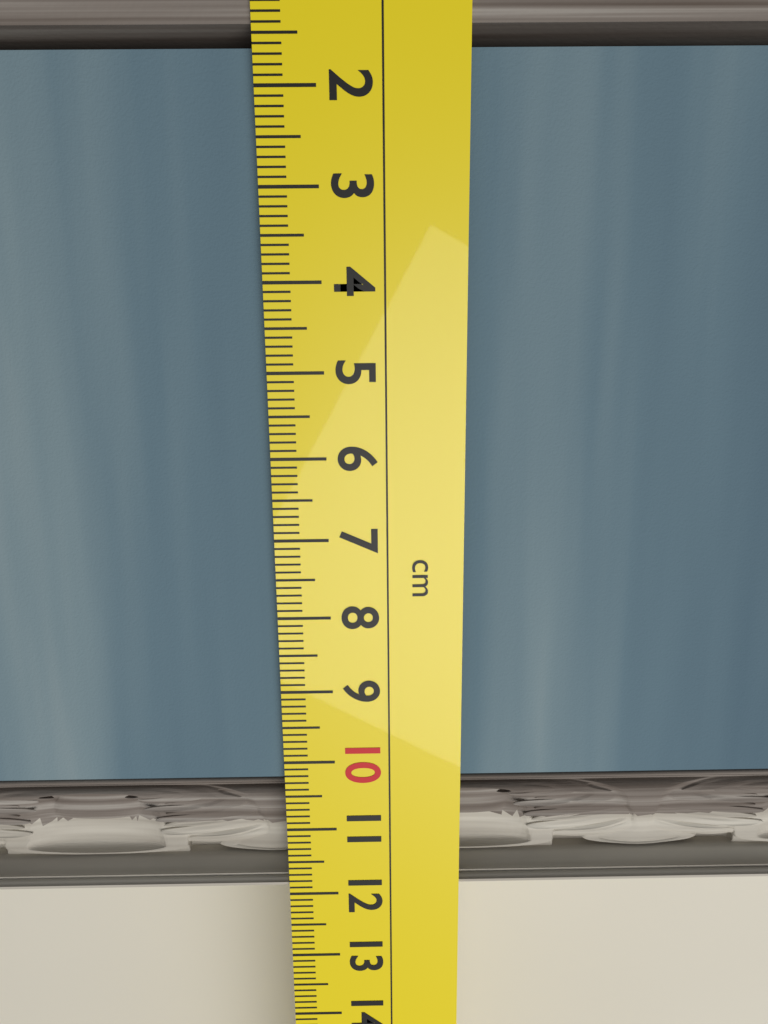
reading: 11.9 cm
